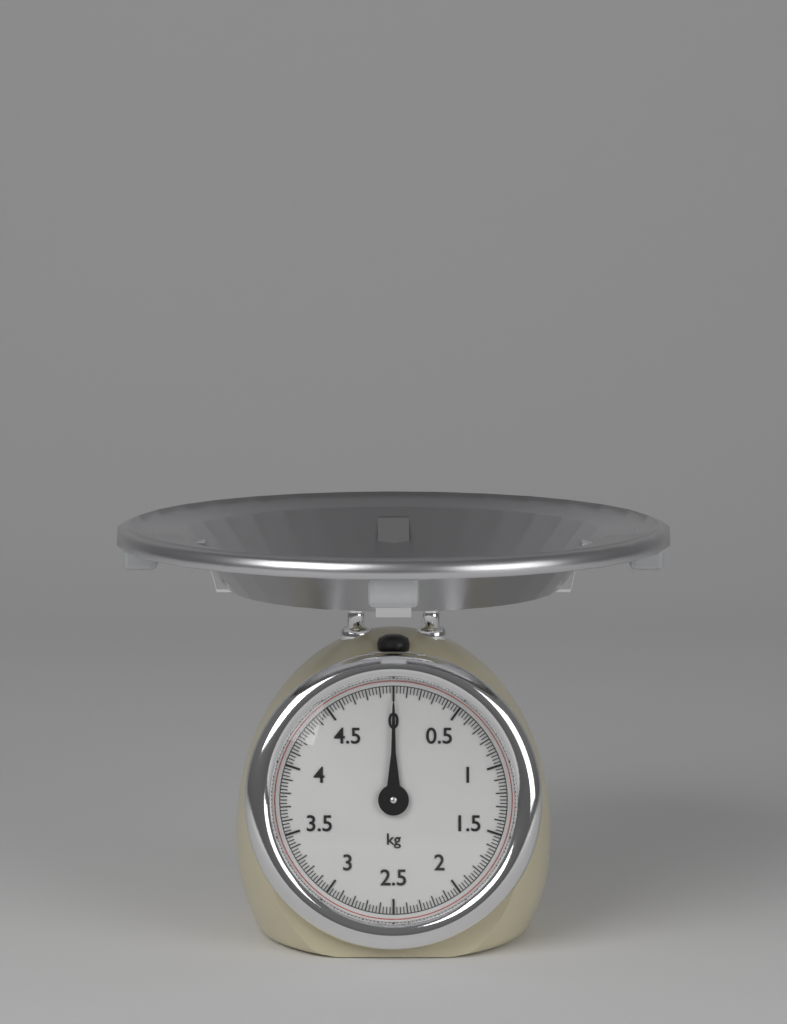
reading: 0.000 kg
